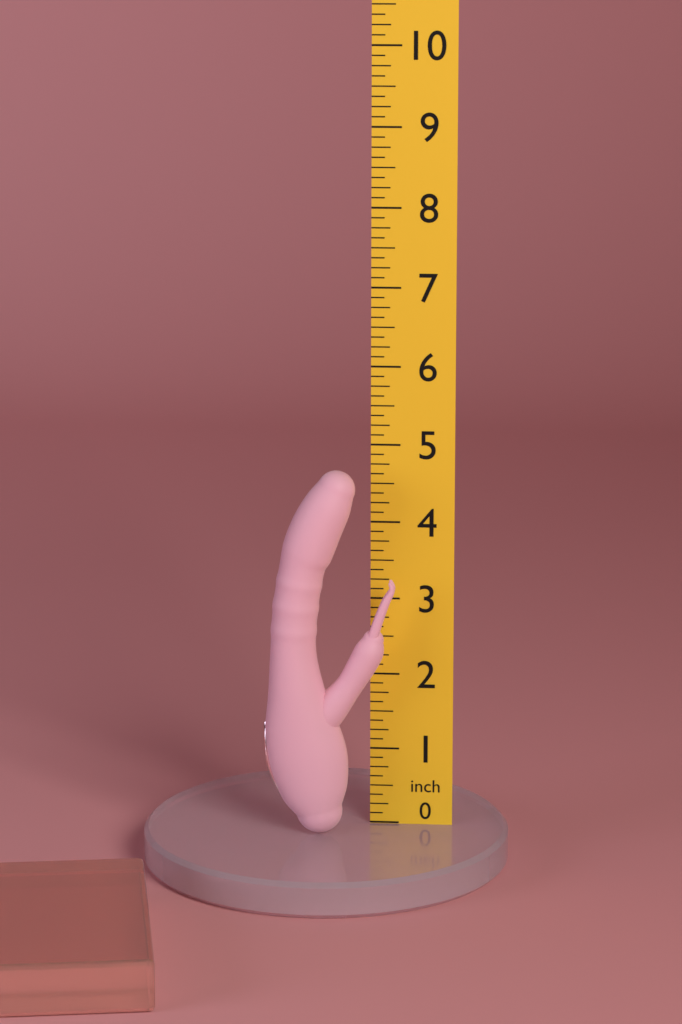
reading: 4.750 inch
